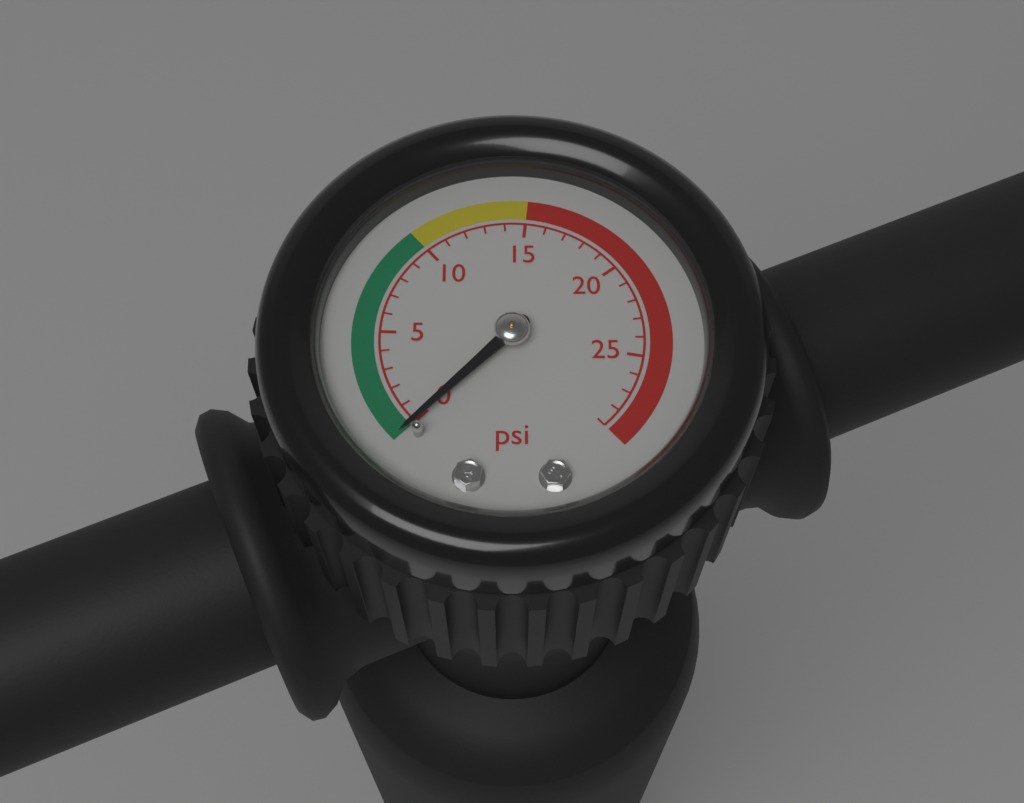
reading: 0 psi
